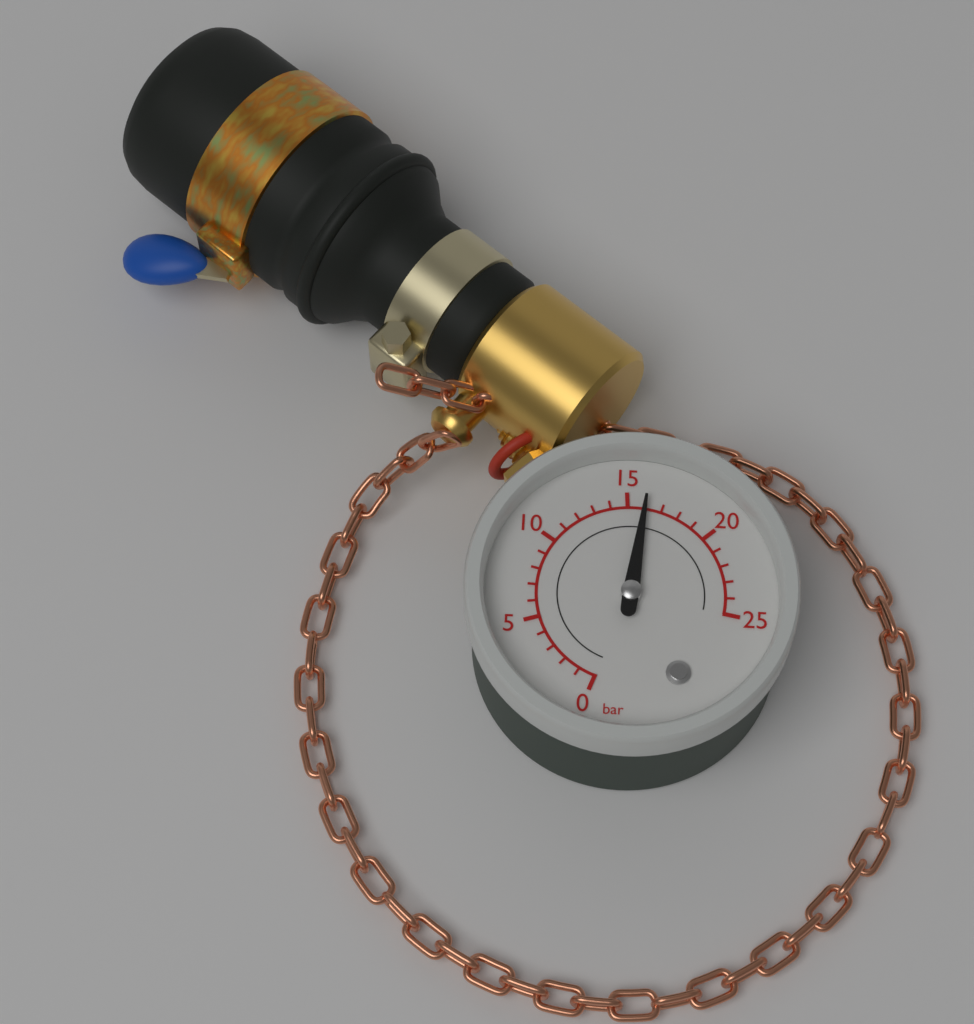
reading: 16 bar
